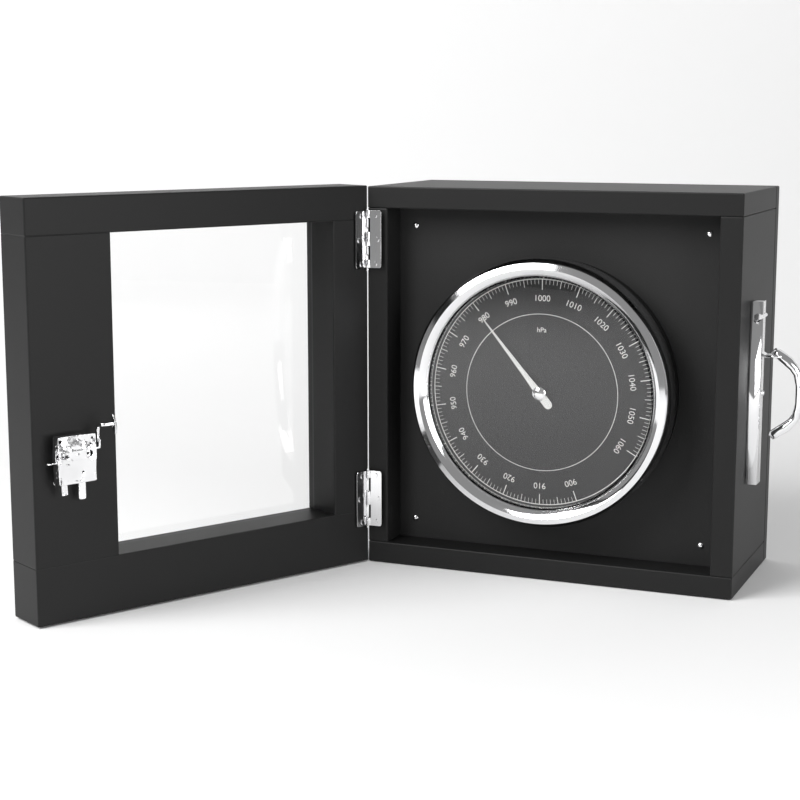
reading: 980 hPa
